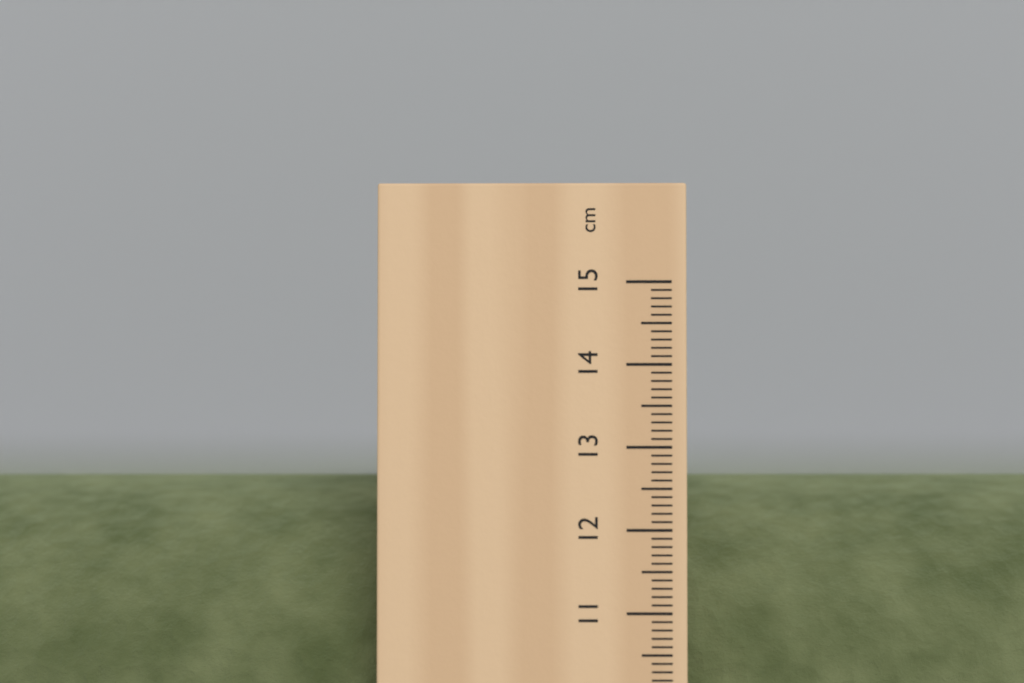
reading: 12.7 cm
